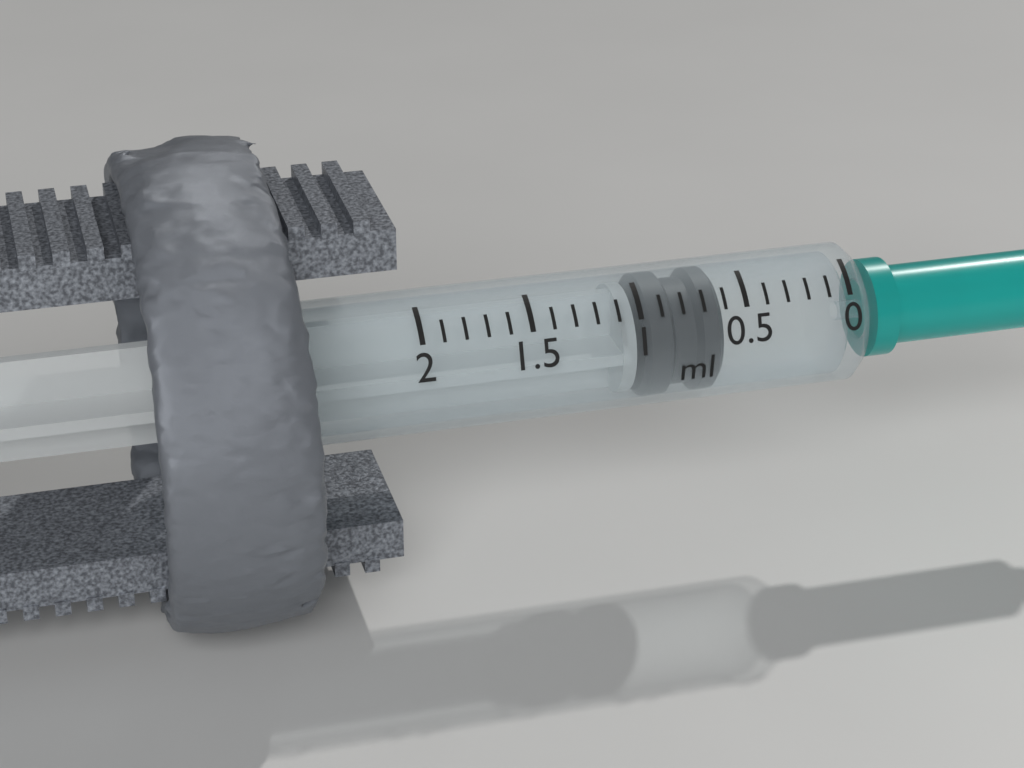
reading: 0.6 ml
